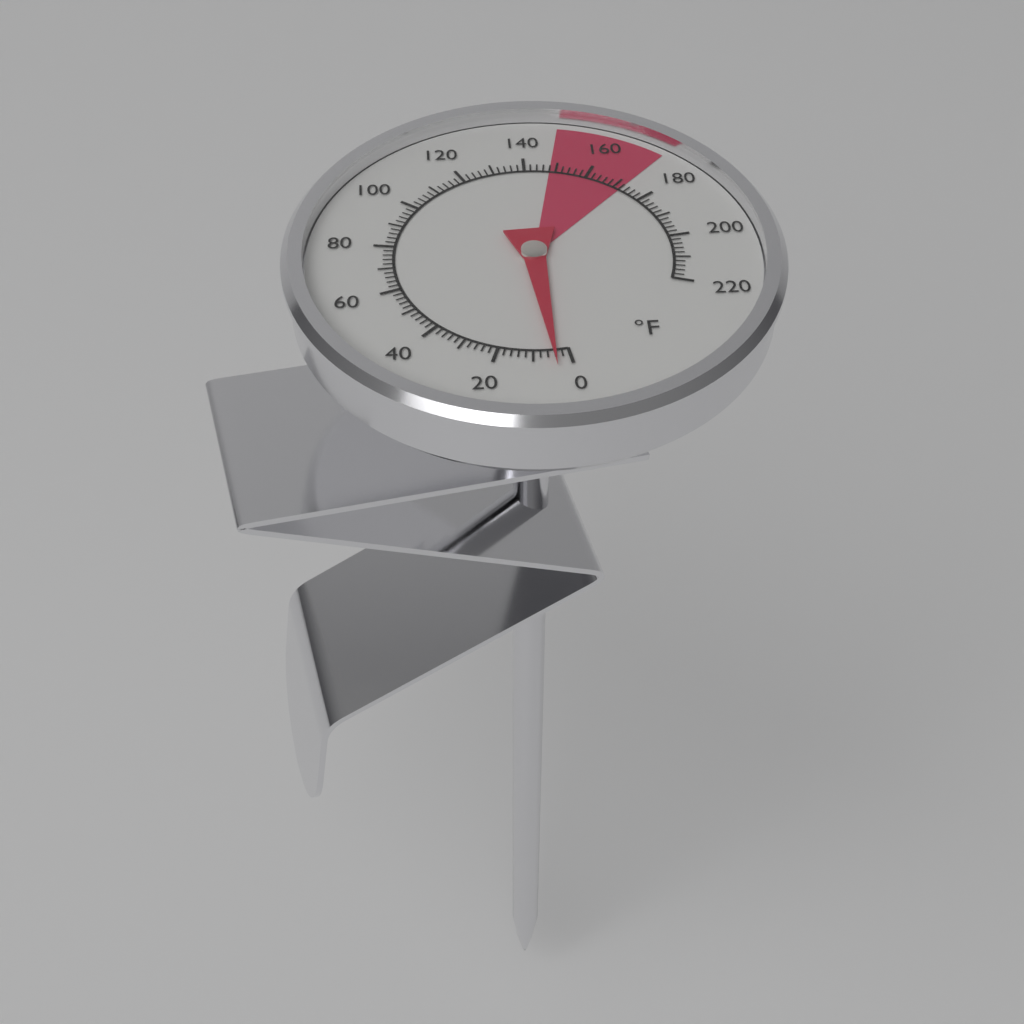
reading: 4 °F
